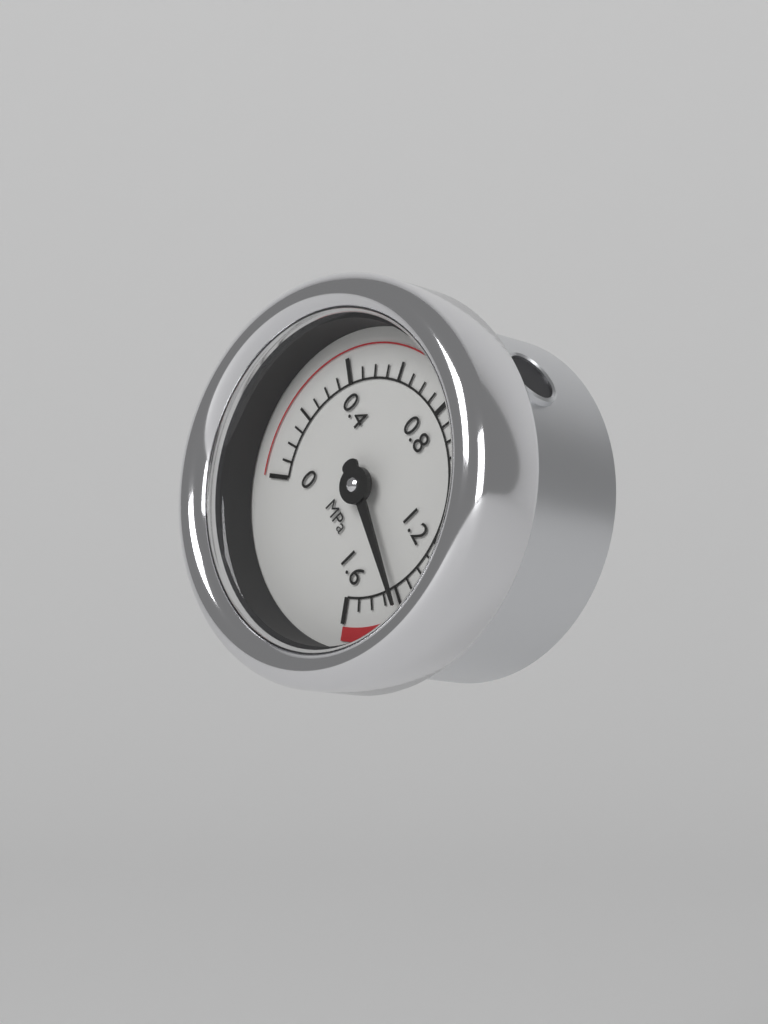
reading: 1.40 MPa
